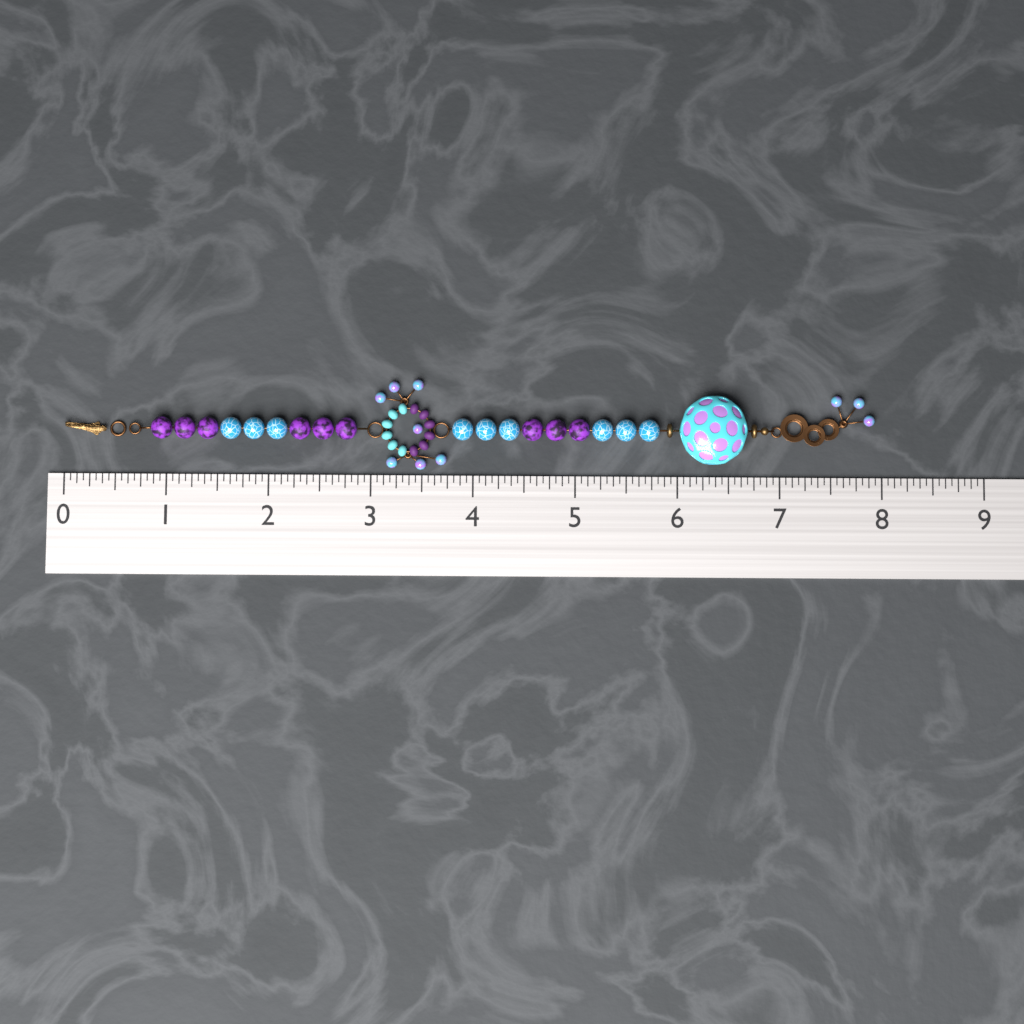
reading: 7.9375 (no unit)
